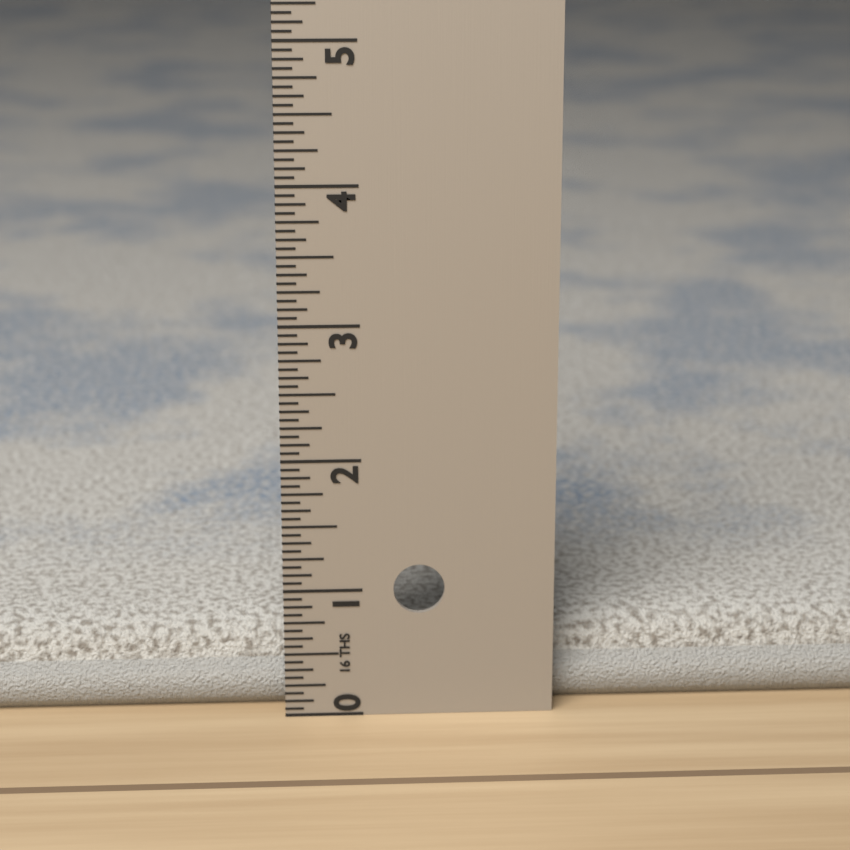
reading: 0.6250 in
